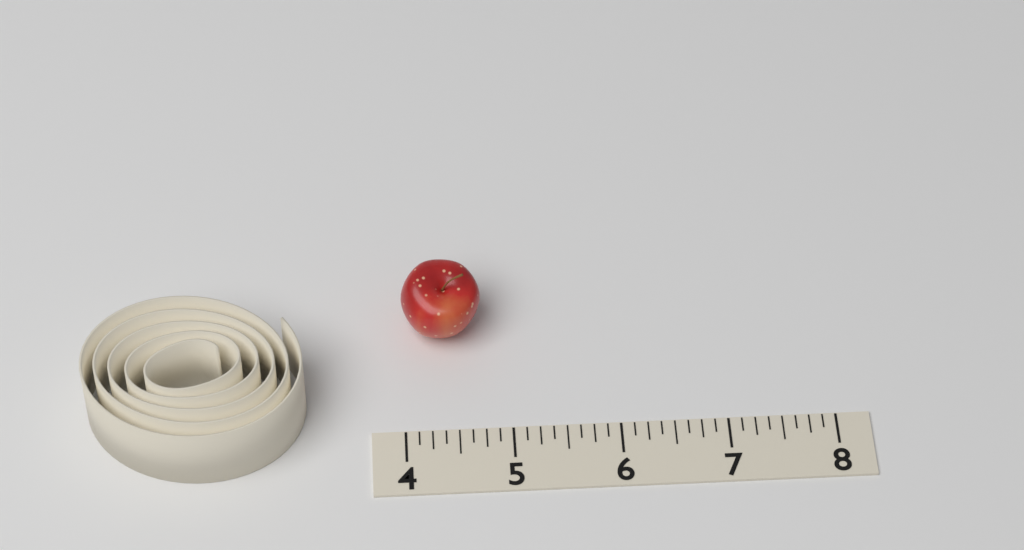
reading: 4.750 (no unit)
